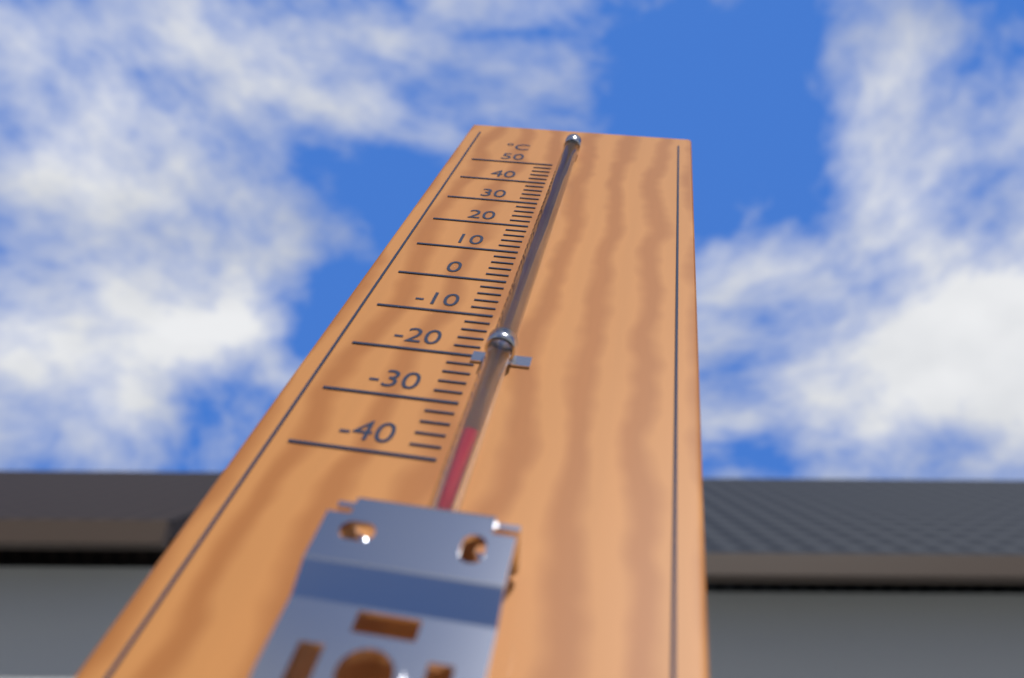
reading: -38 °C
